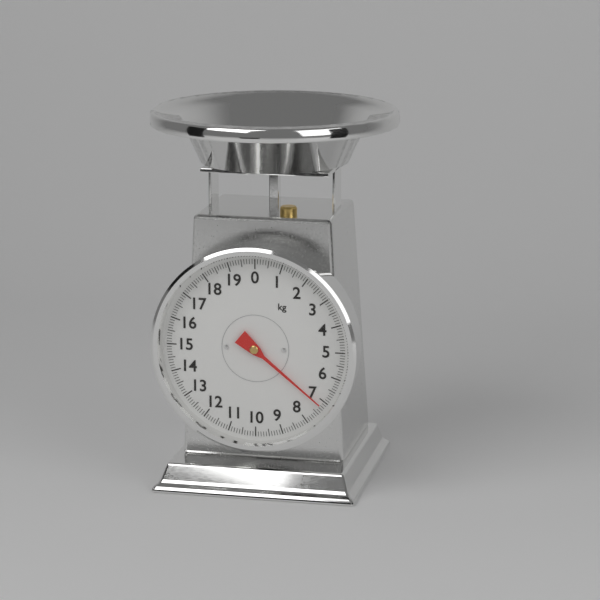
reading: 7.2 kg
